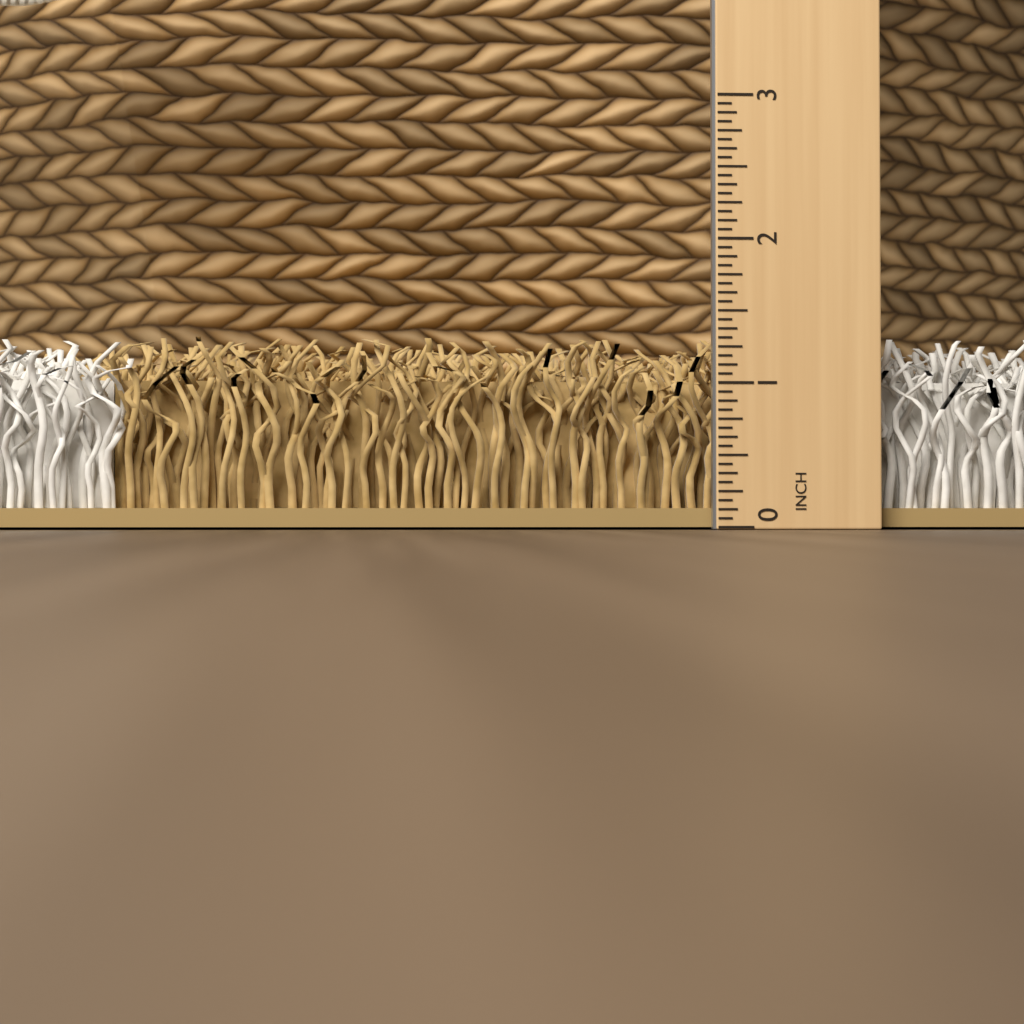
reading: 1.3125 in
